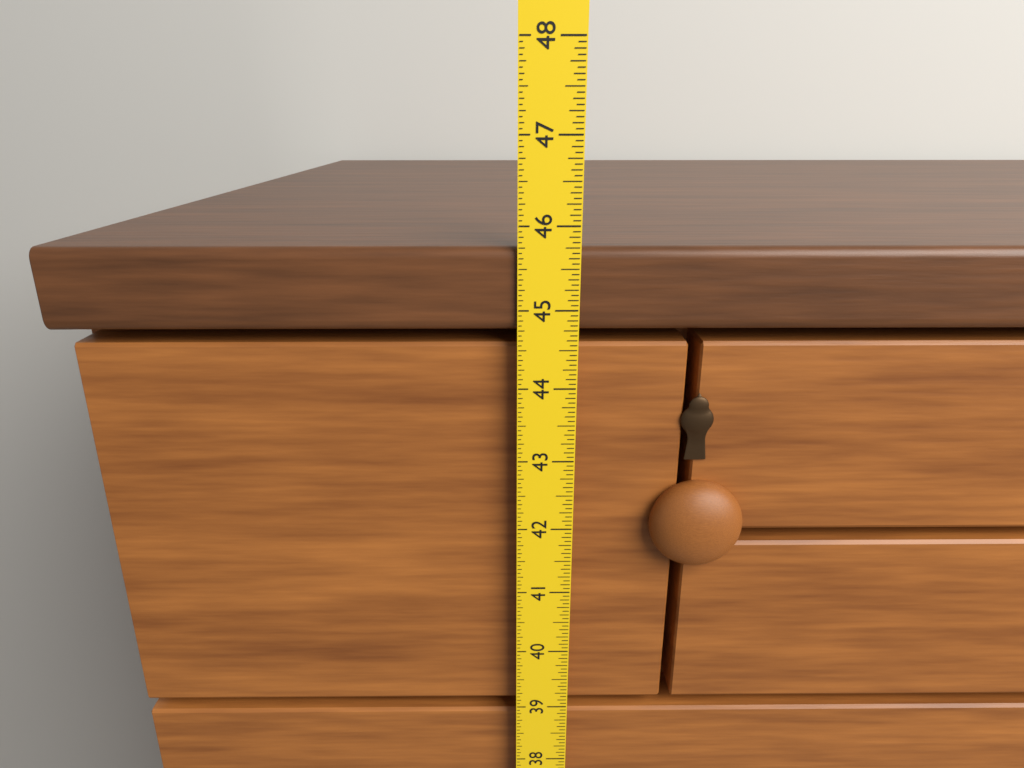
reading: 45.7500 in
